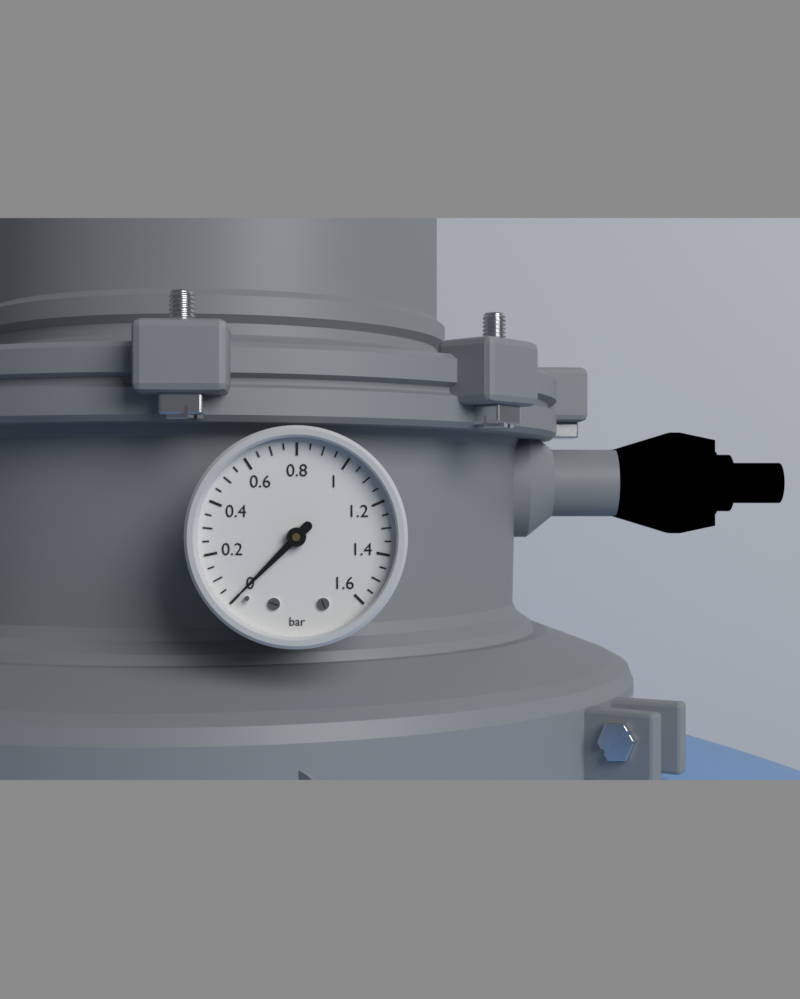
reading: 0.00 bar
